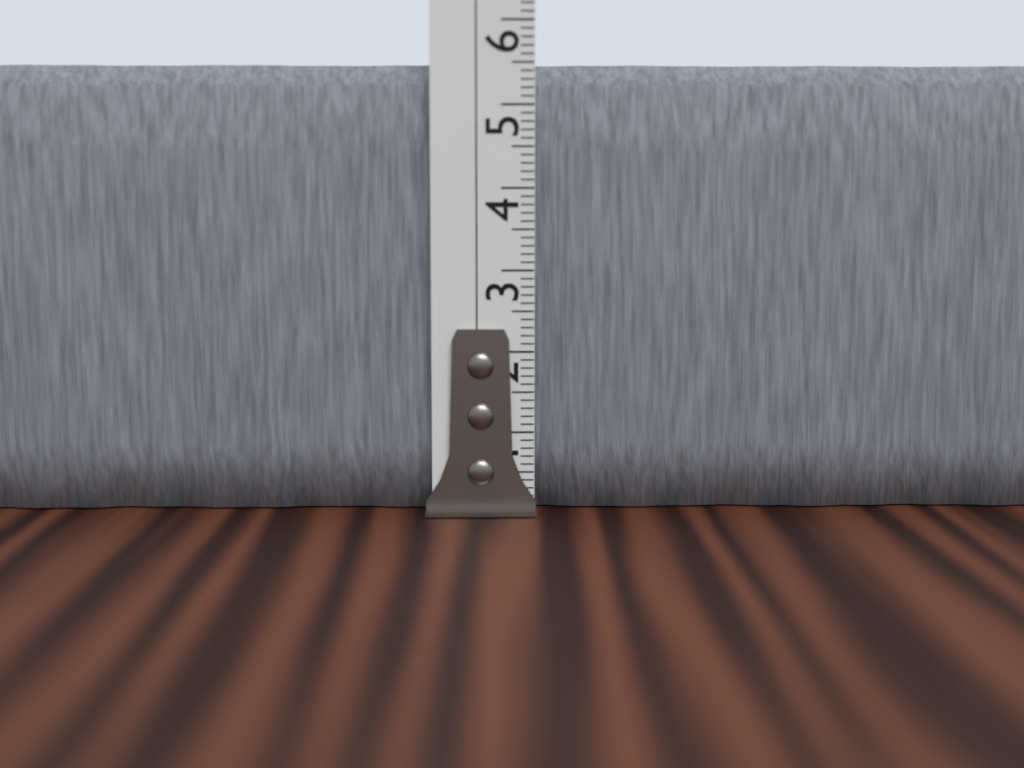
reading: 5.5 cm
